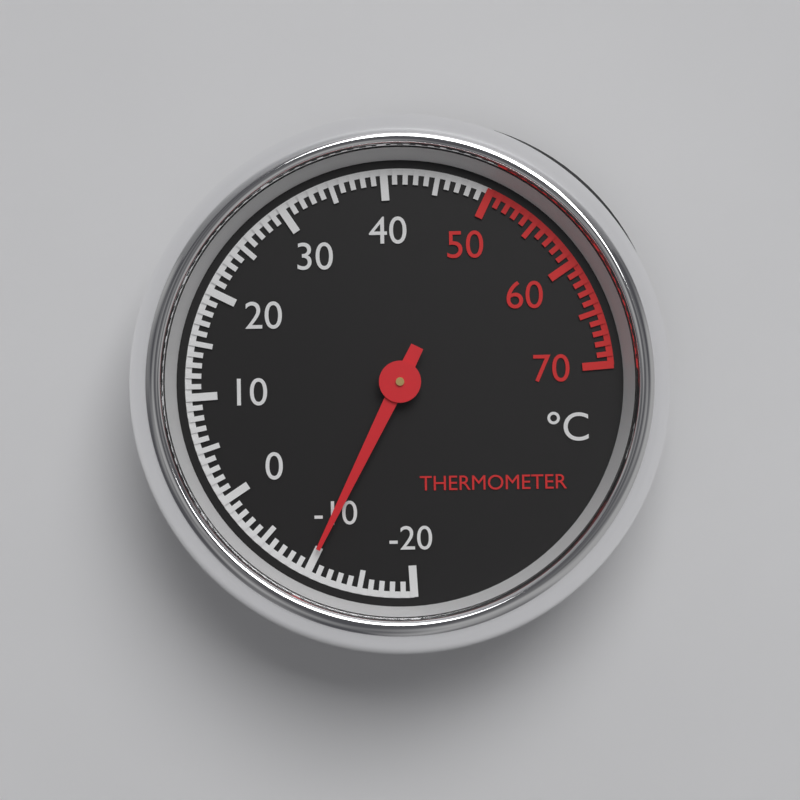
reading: -10 °C
